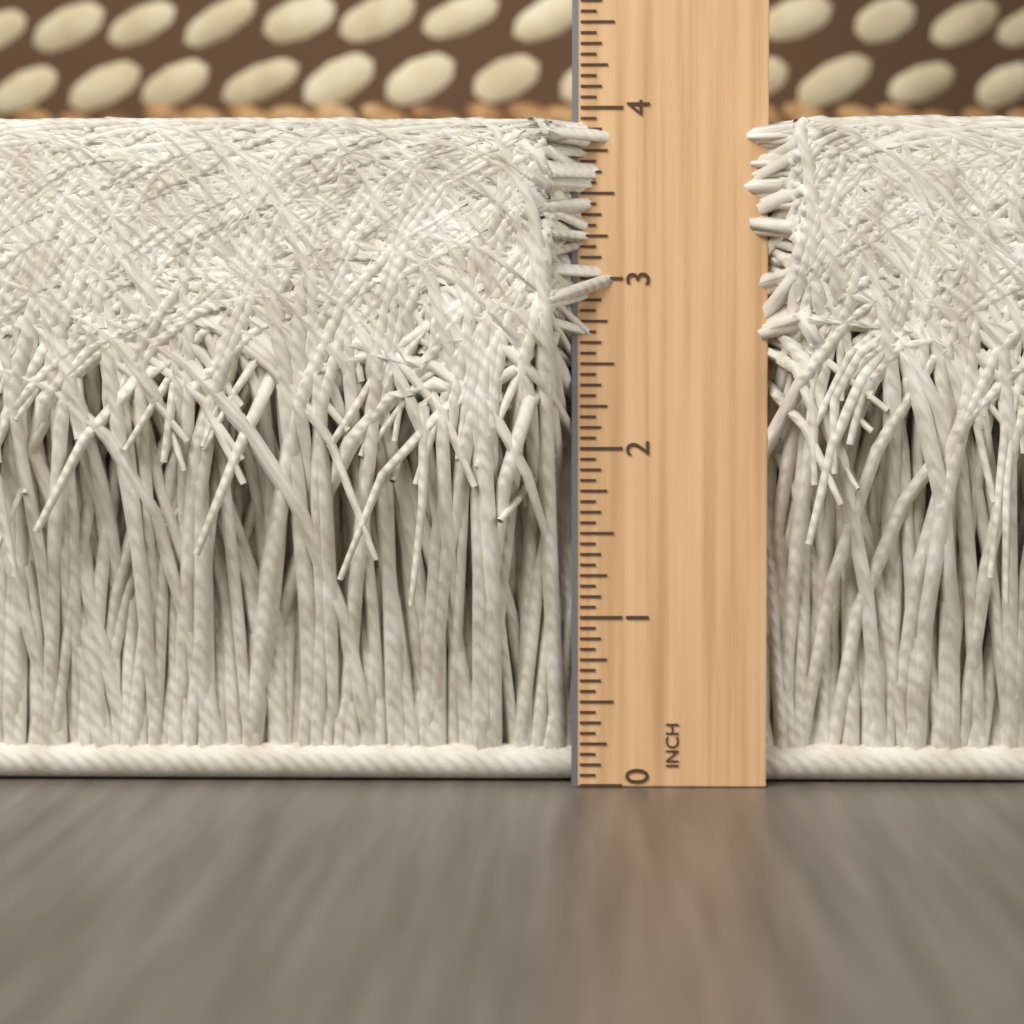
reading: 3.9375 in
